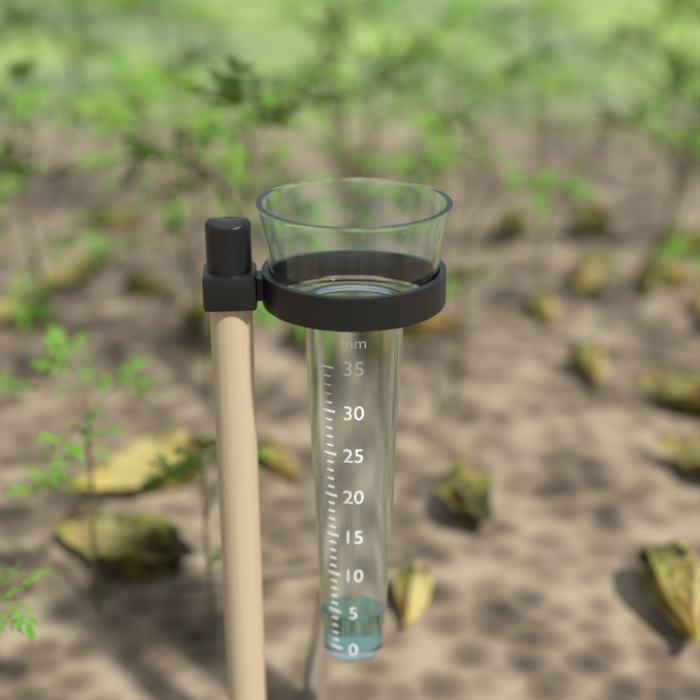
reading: 4 mm
